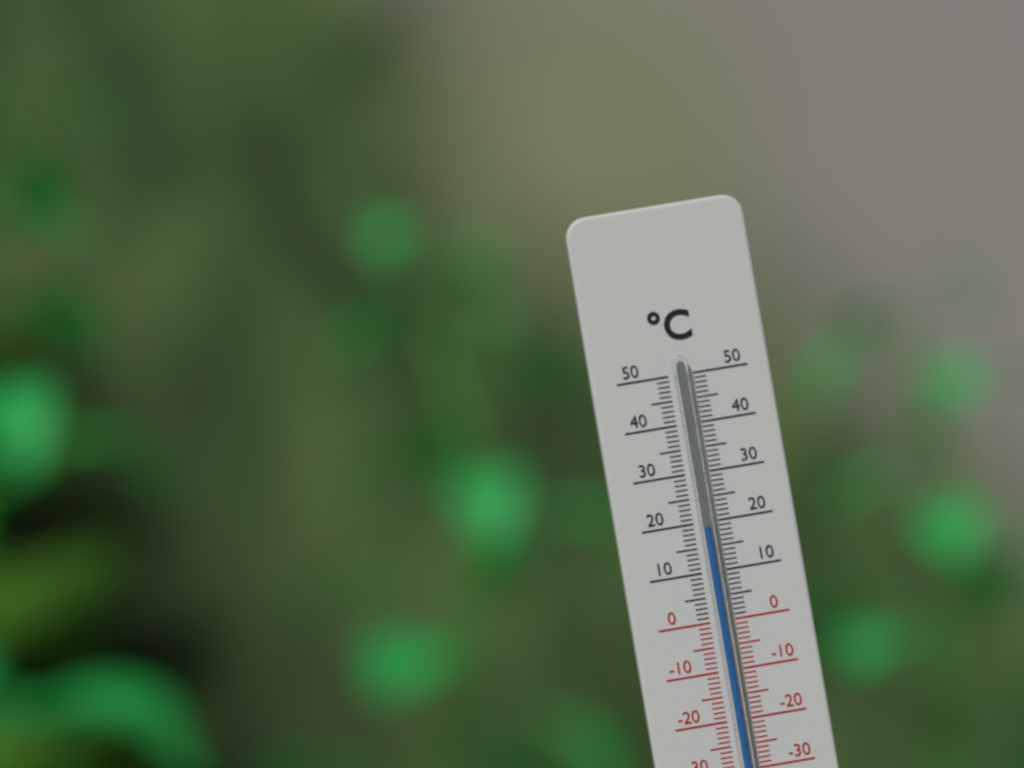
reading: 19 °C
